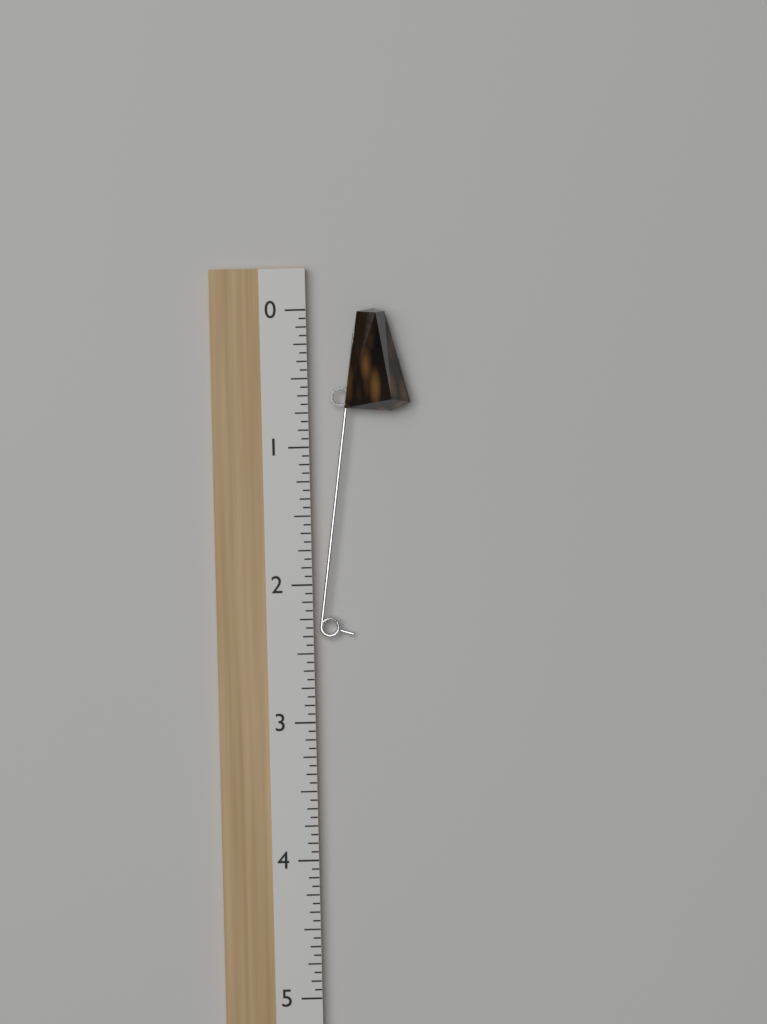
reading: 0.7500 (no unit)
